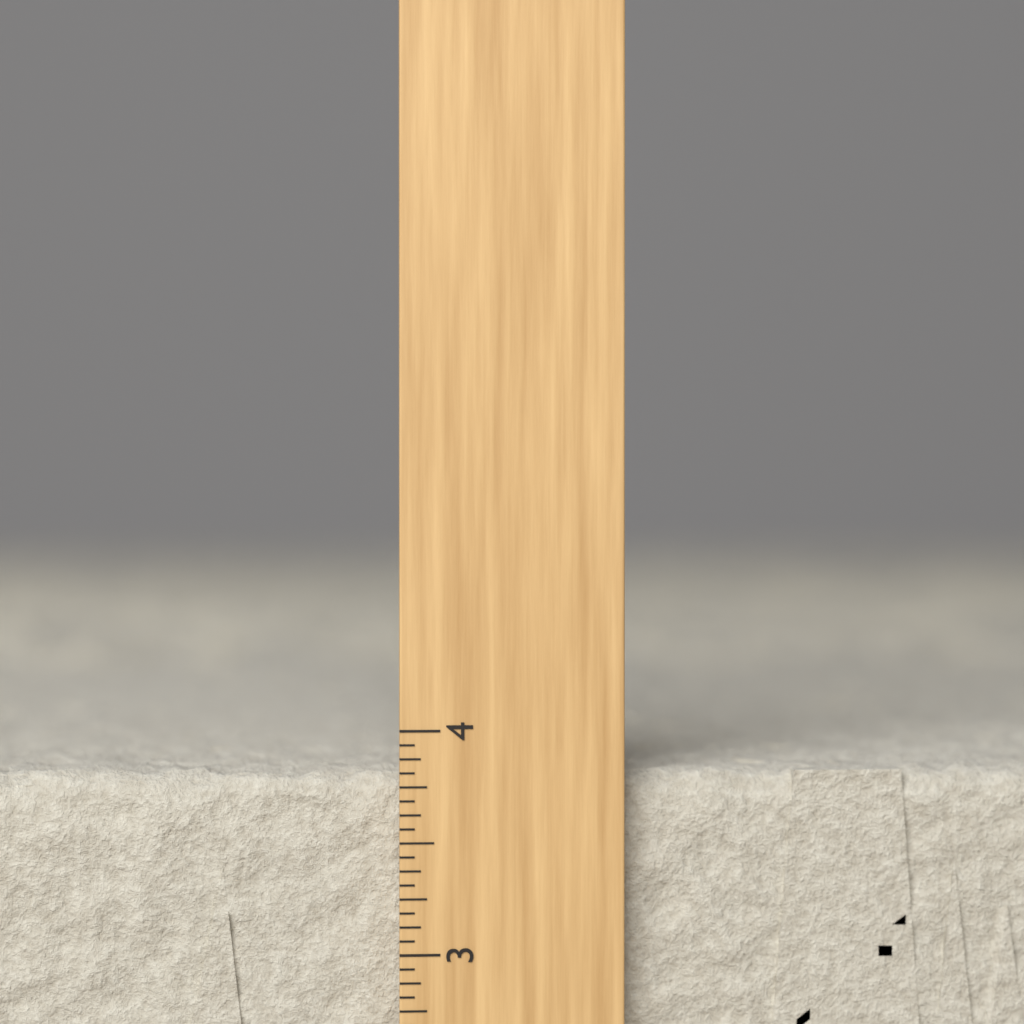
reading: 3.8125 inch
